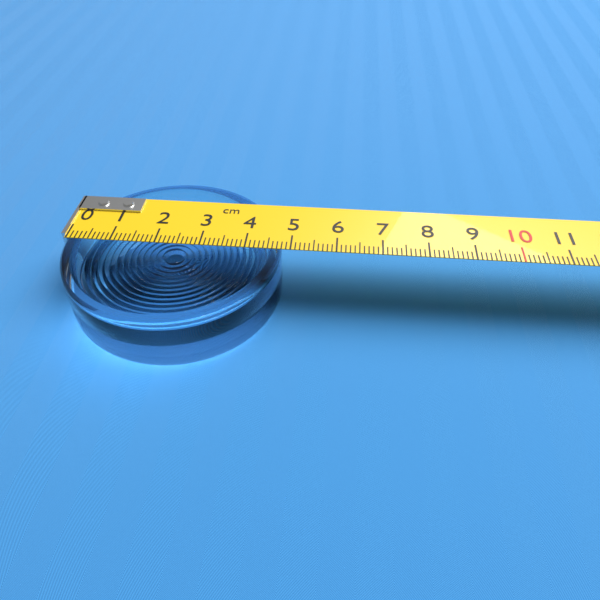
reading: 4.8 cm
